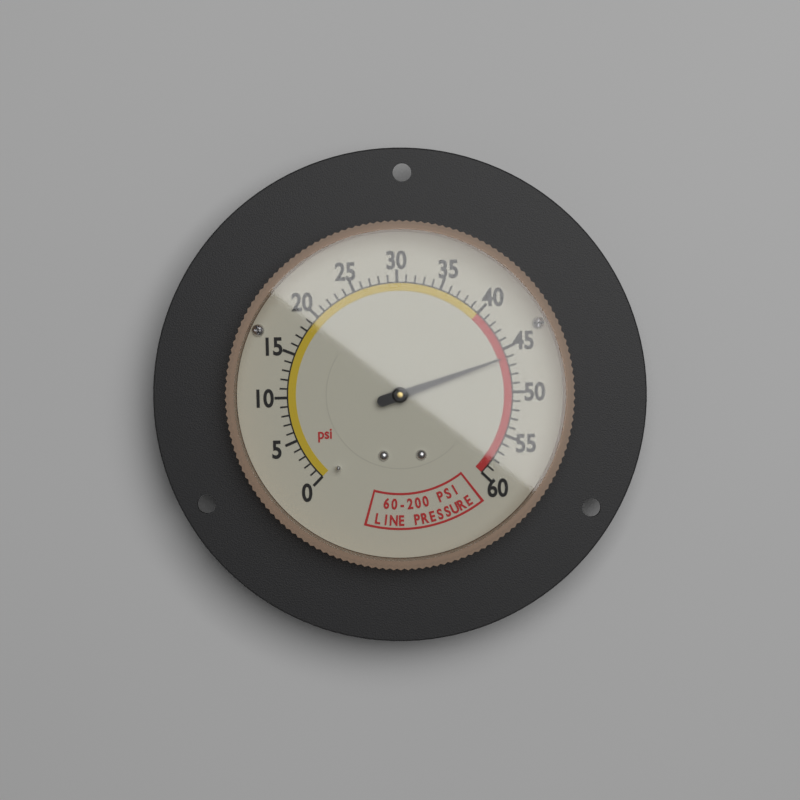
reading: 46 psi
